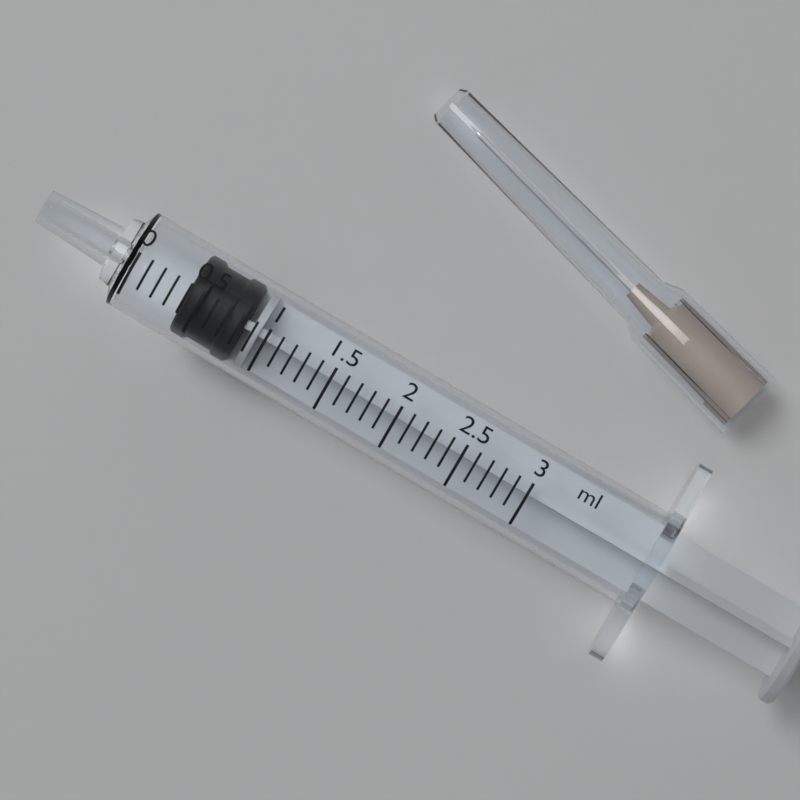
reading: 0.4 ml
